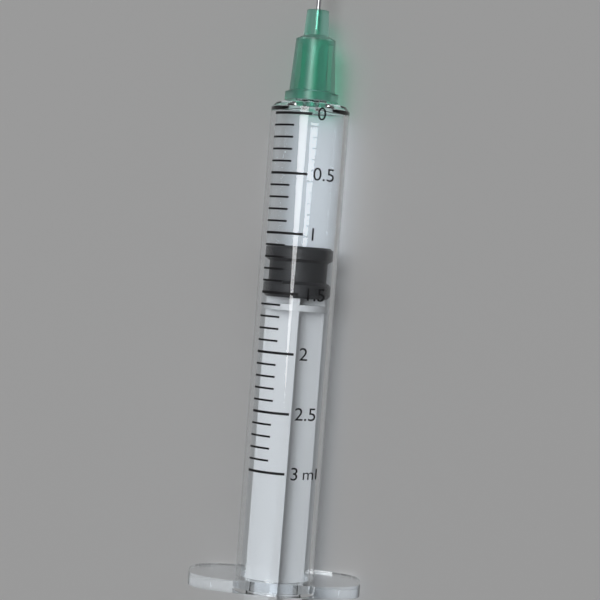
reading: 1.1 ml
